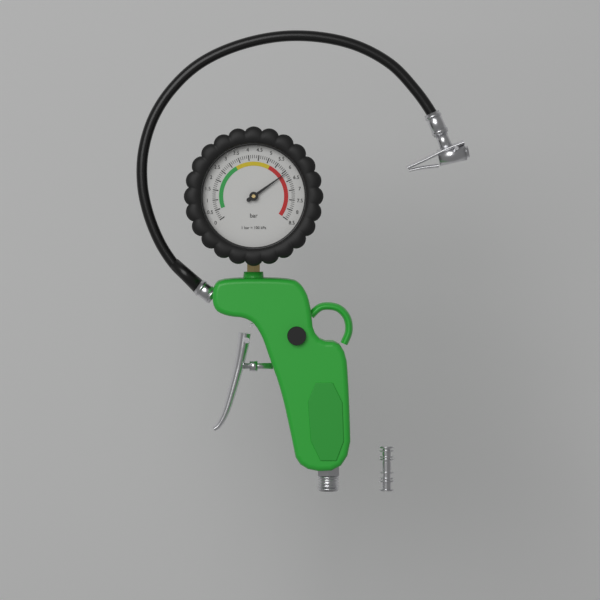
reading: 6.1 bar
